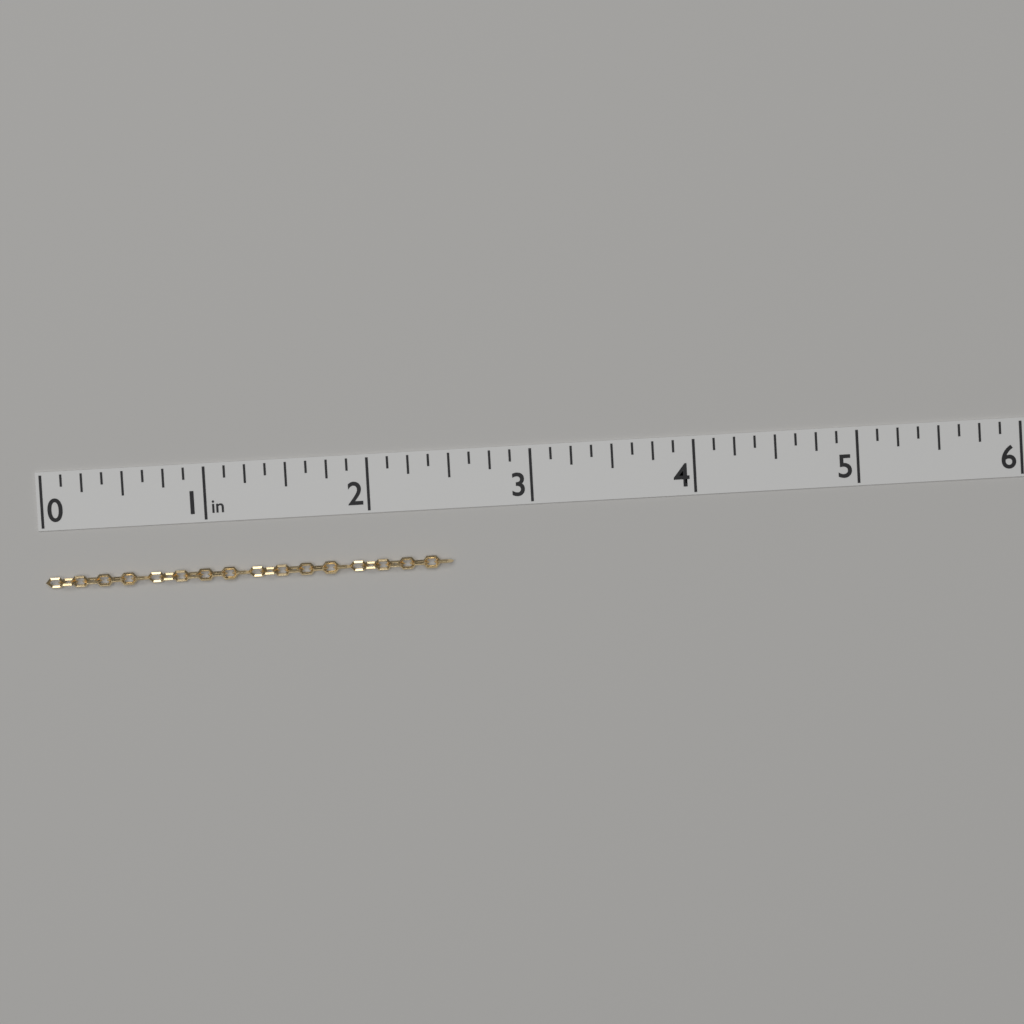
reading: 2.500 in
